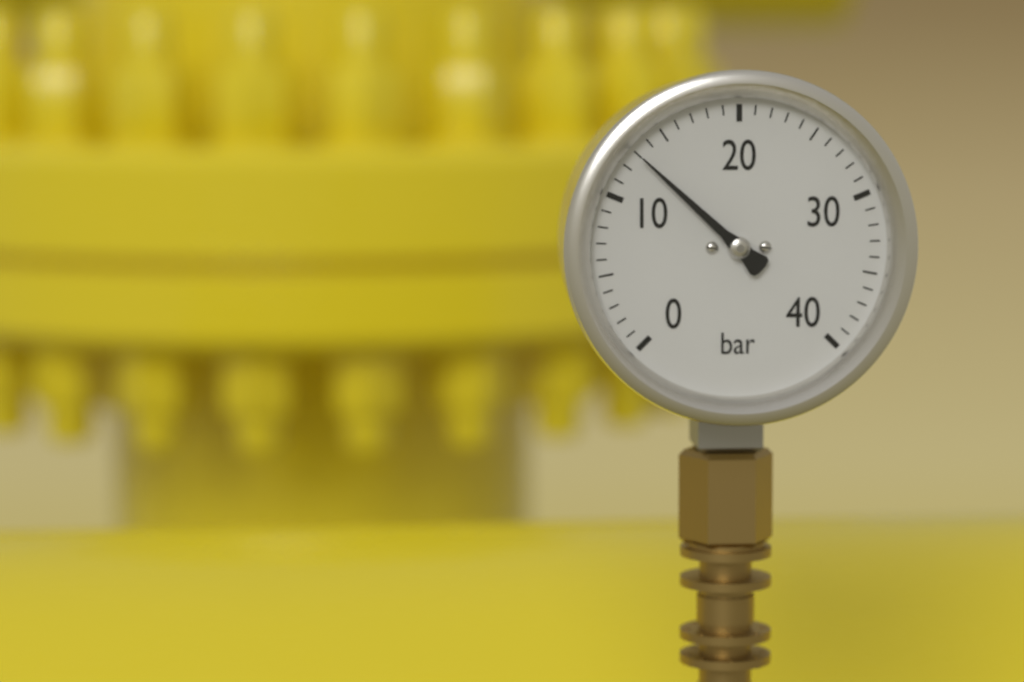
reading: 13 bar
